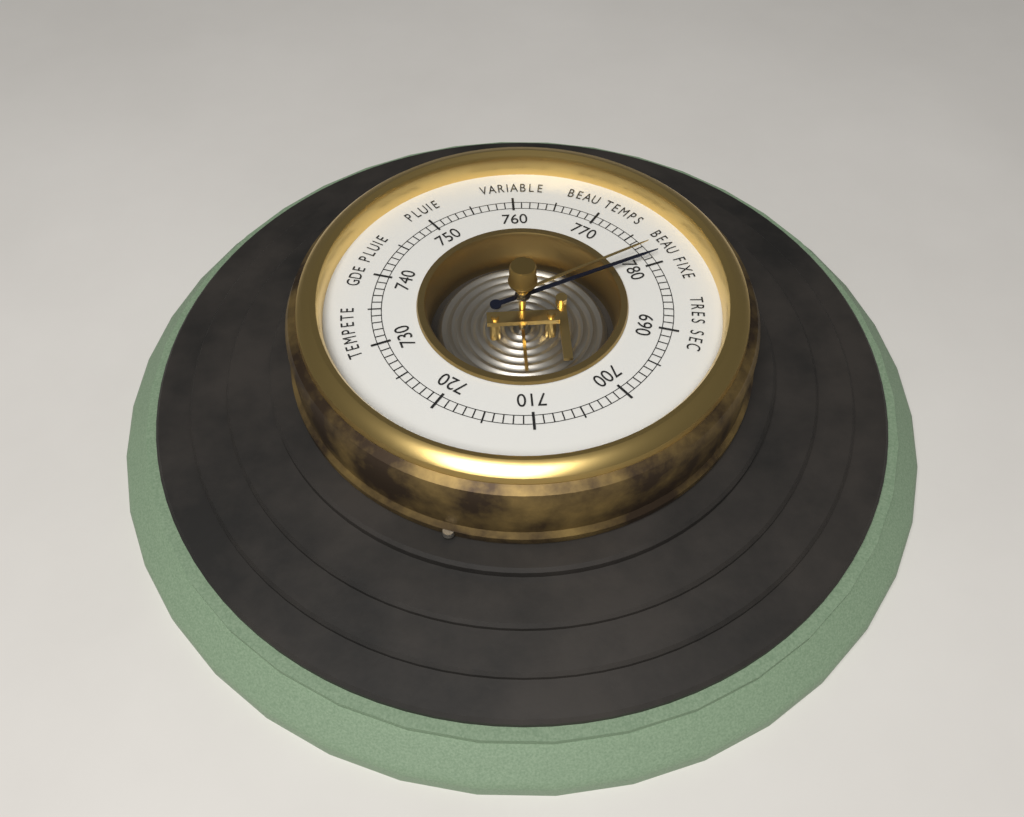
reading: 779 (no unit)
